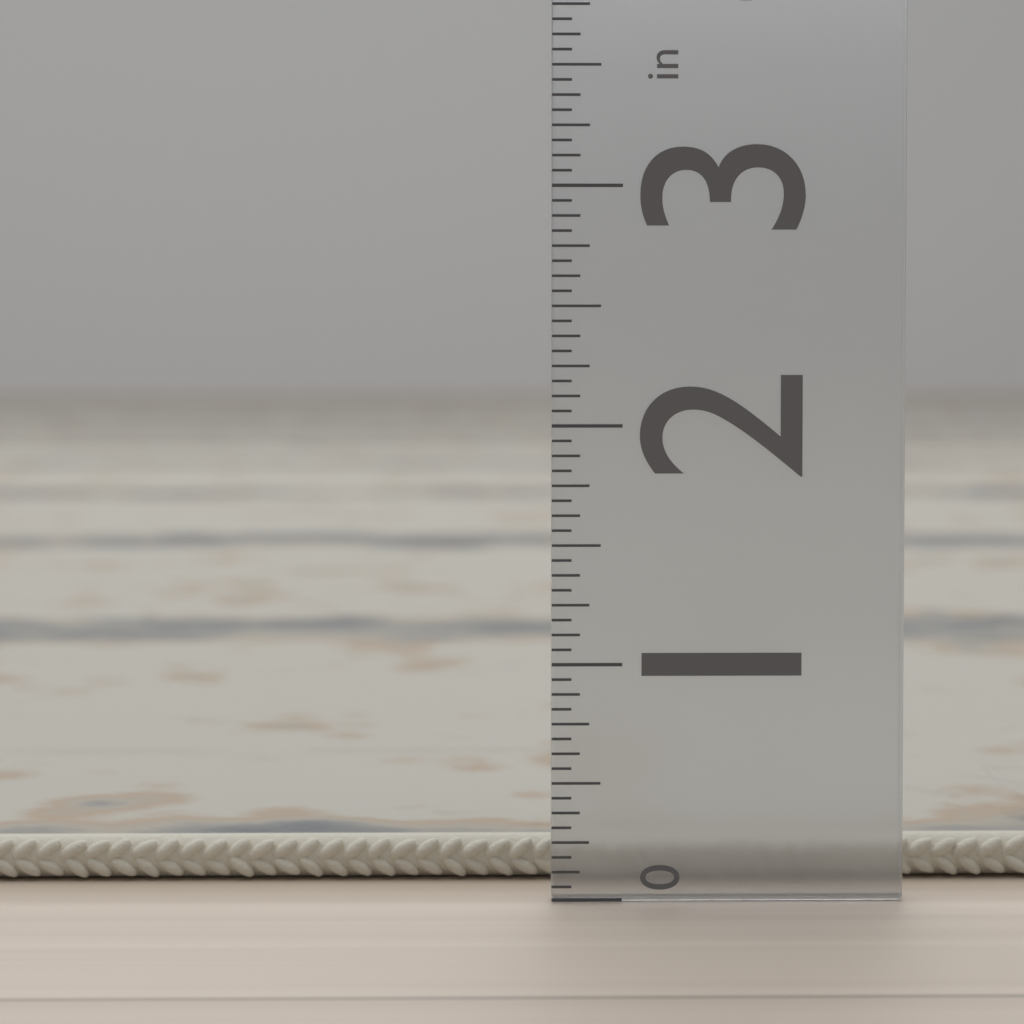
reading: 0.1875 in
